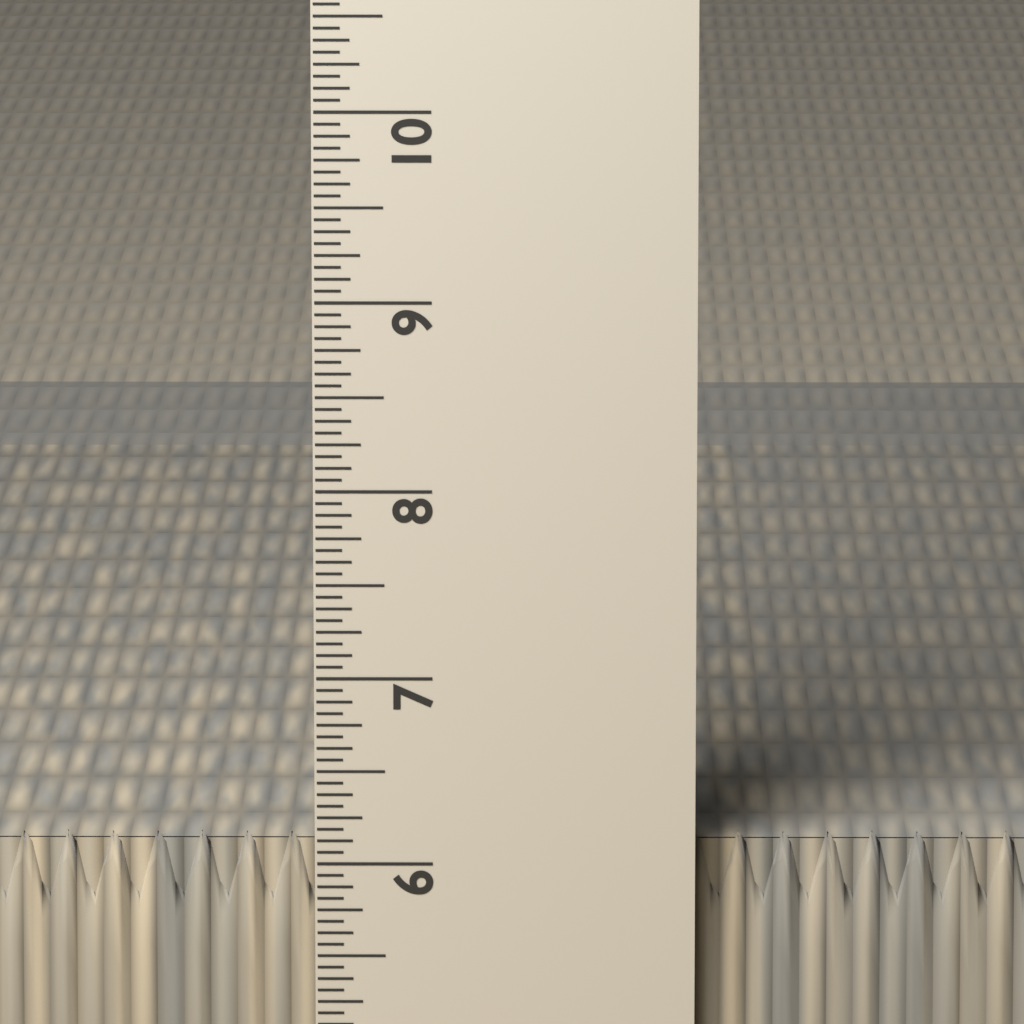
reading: 6.1250 in
